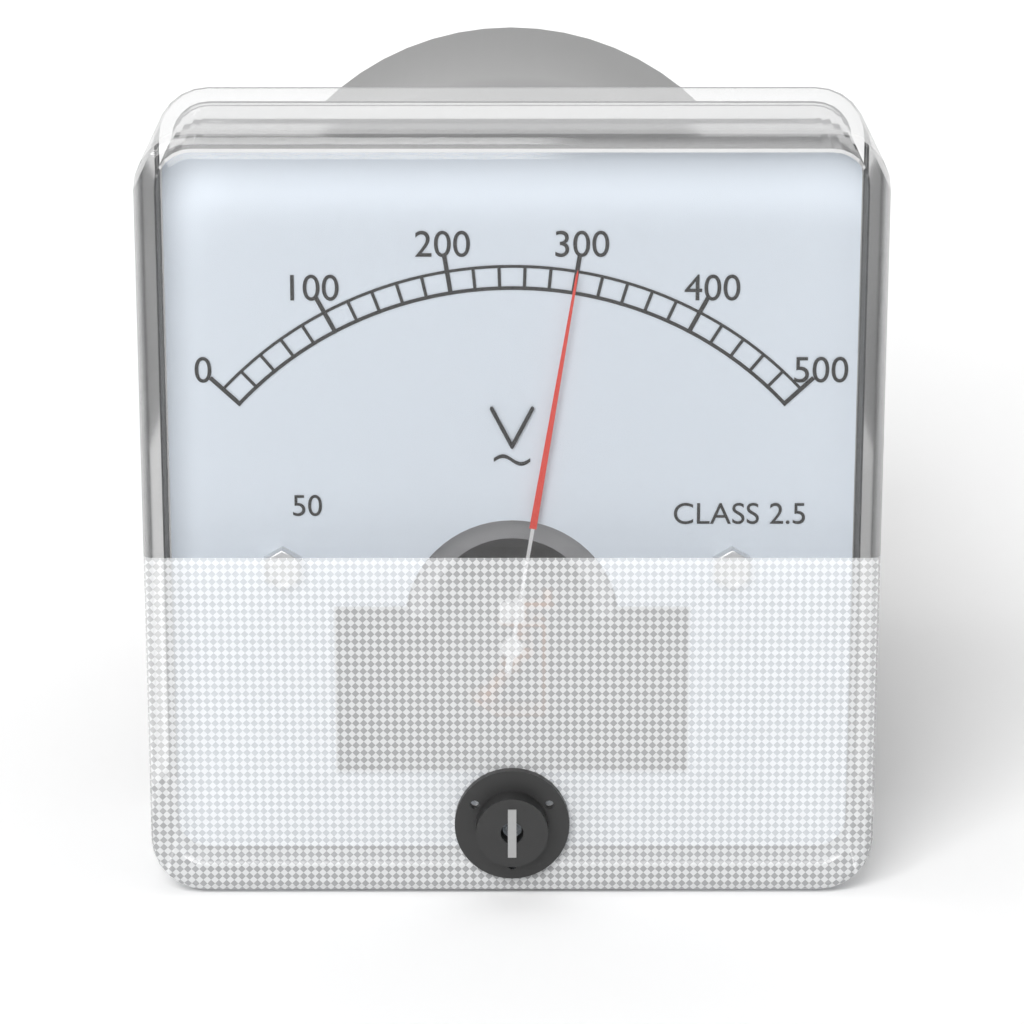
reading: 300 V
